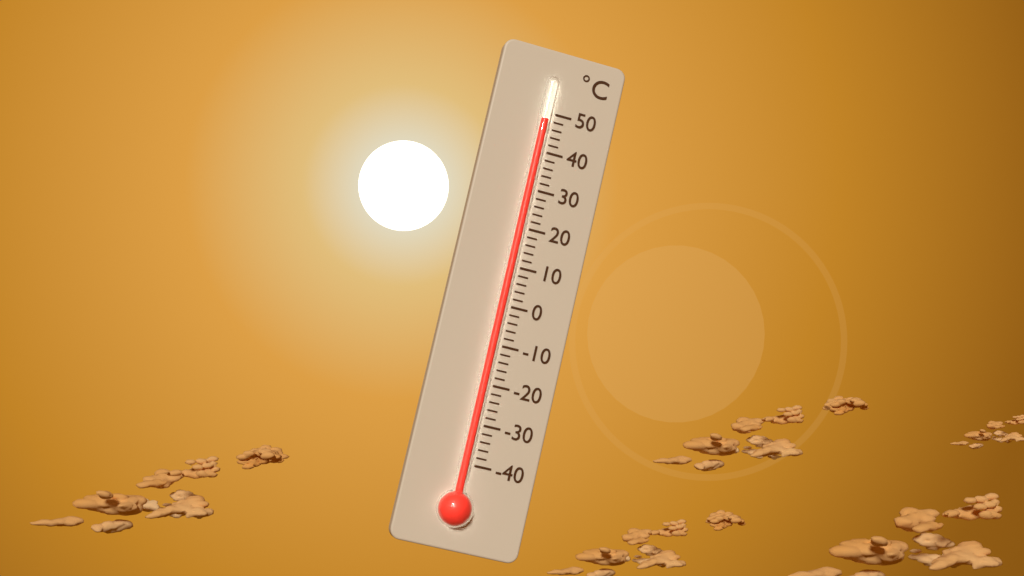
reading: 48 °C
